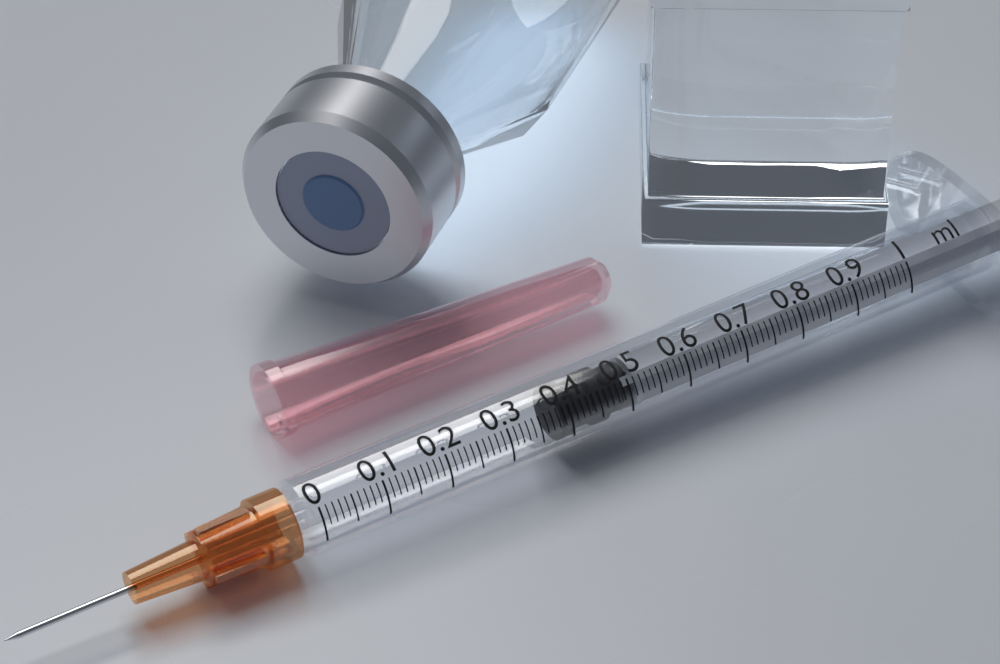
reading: 0.39 ml
